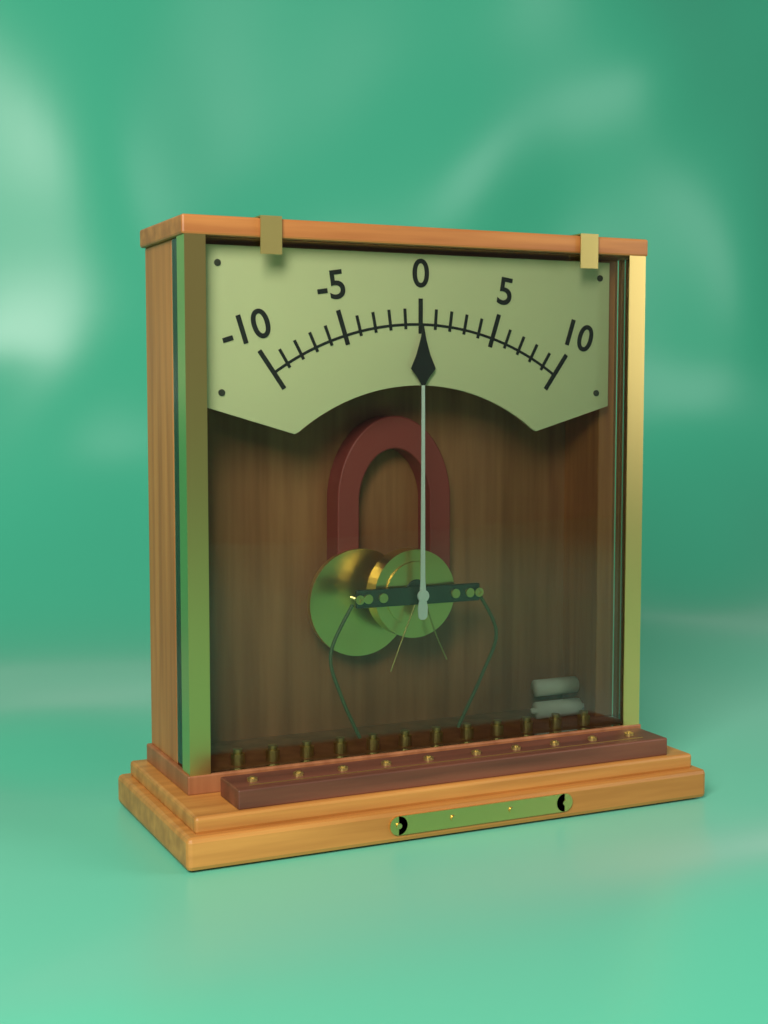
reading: 0 (no unit)
